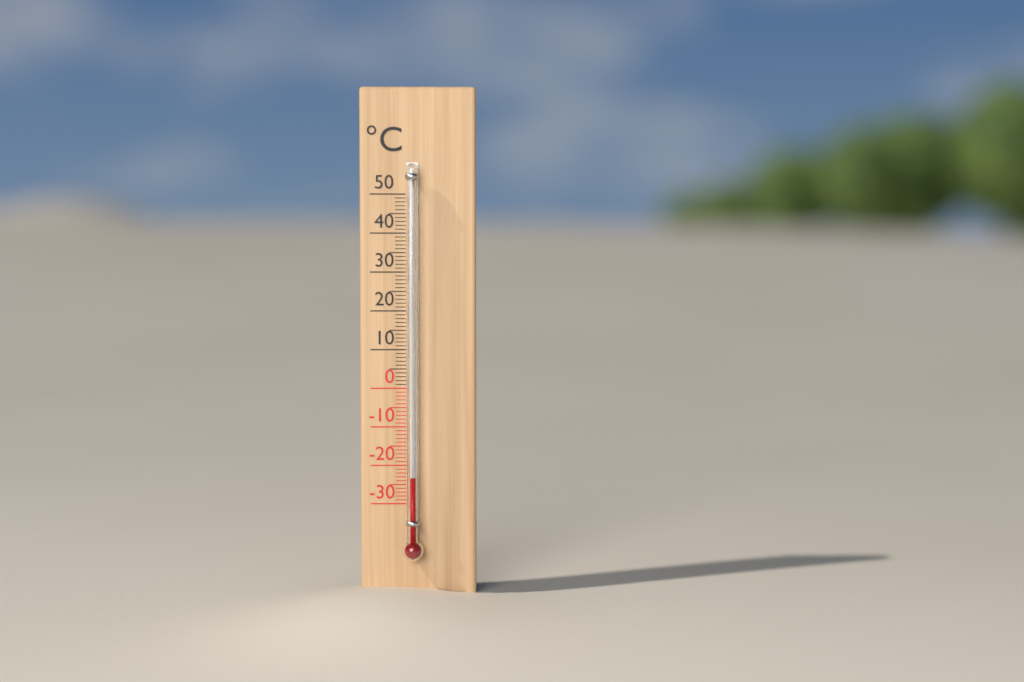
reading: -23 °C
